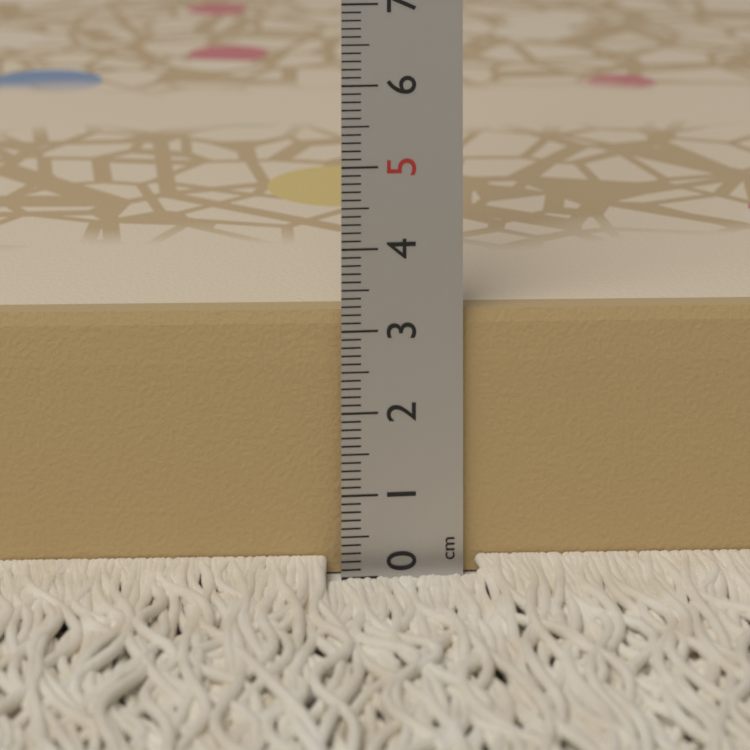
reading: 3.2 cm
